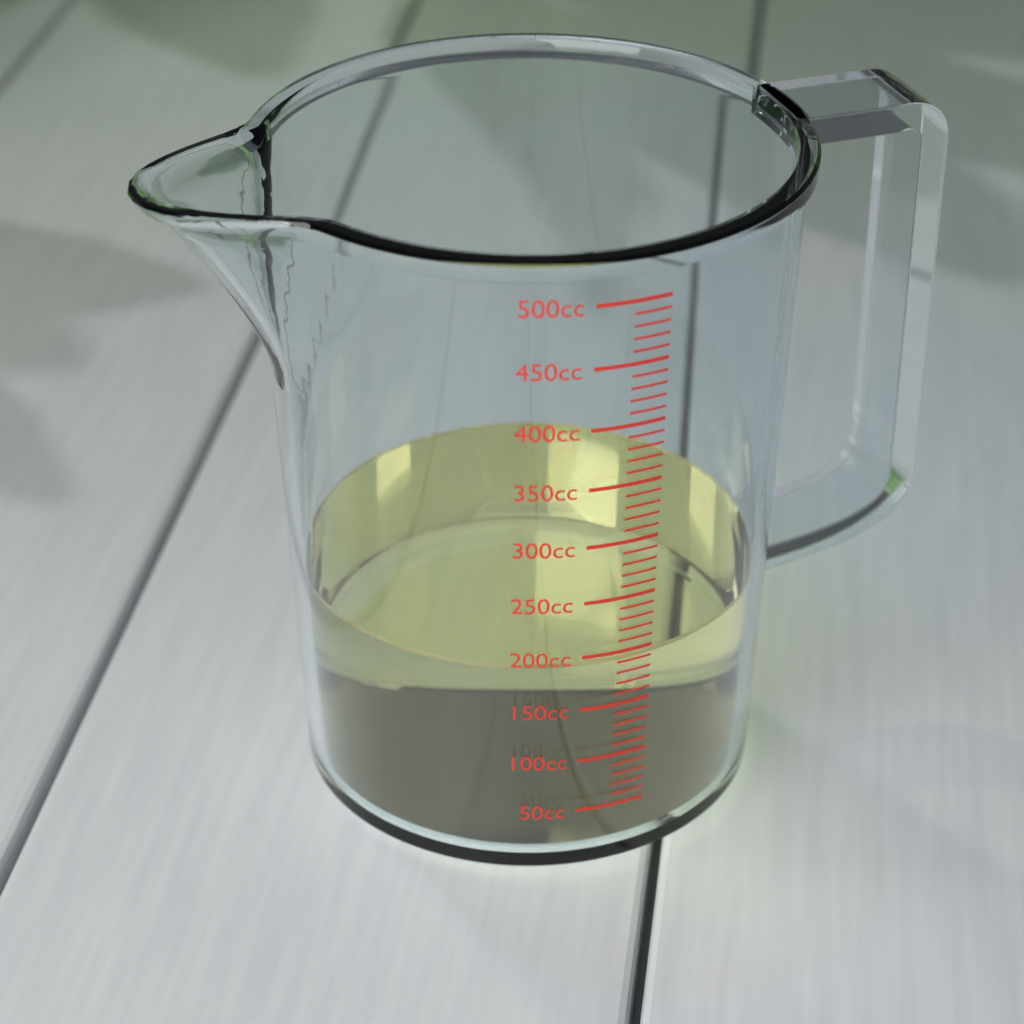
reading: 190 cc
